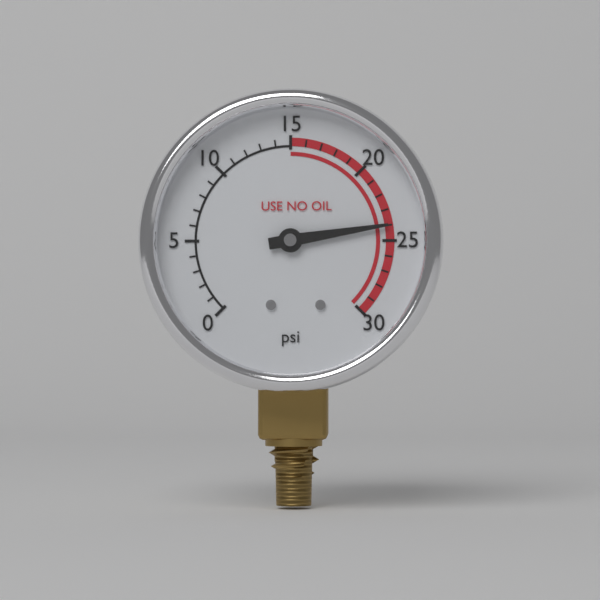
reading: 24 psi
